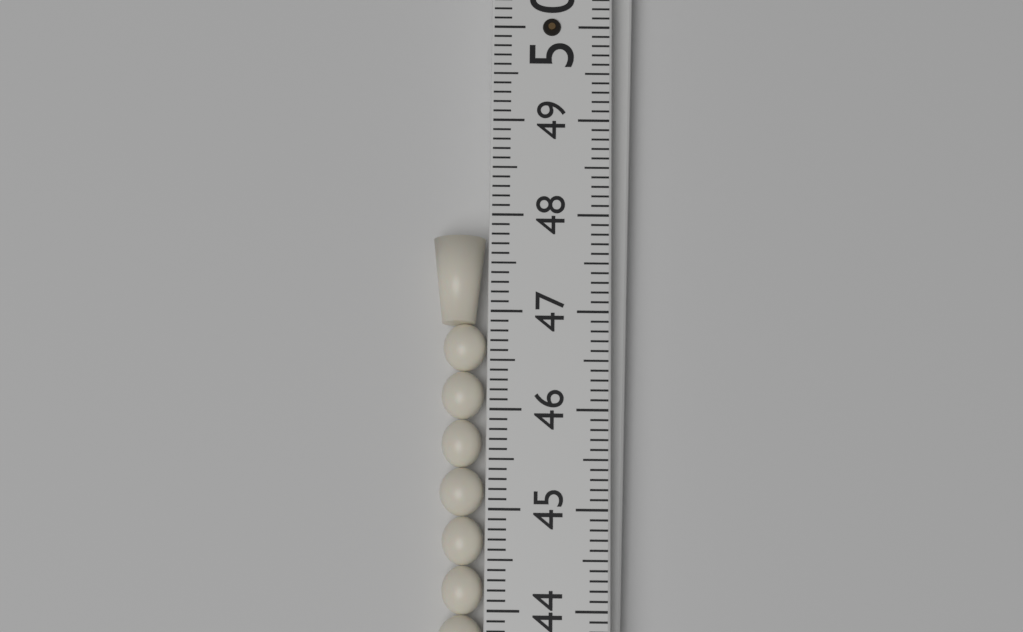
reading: 47.8 (no unit)
